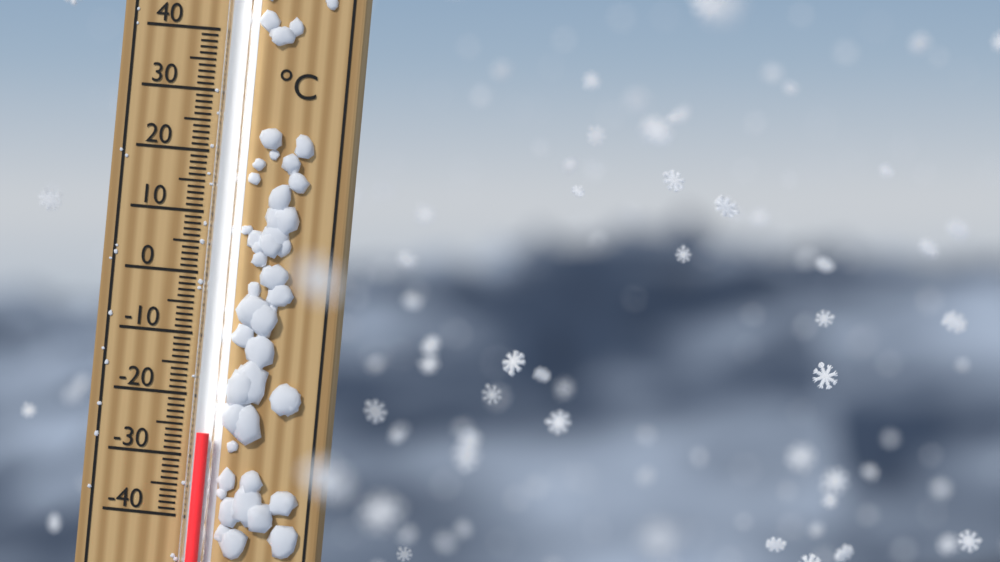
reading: -26 °C
